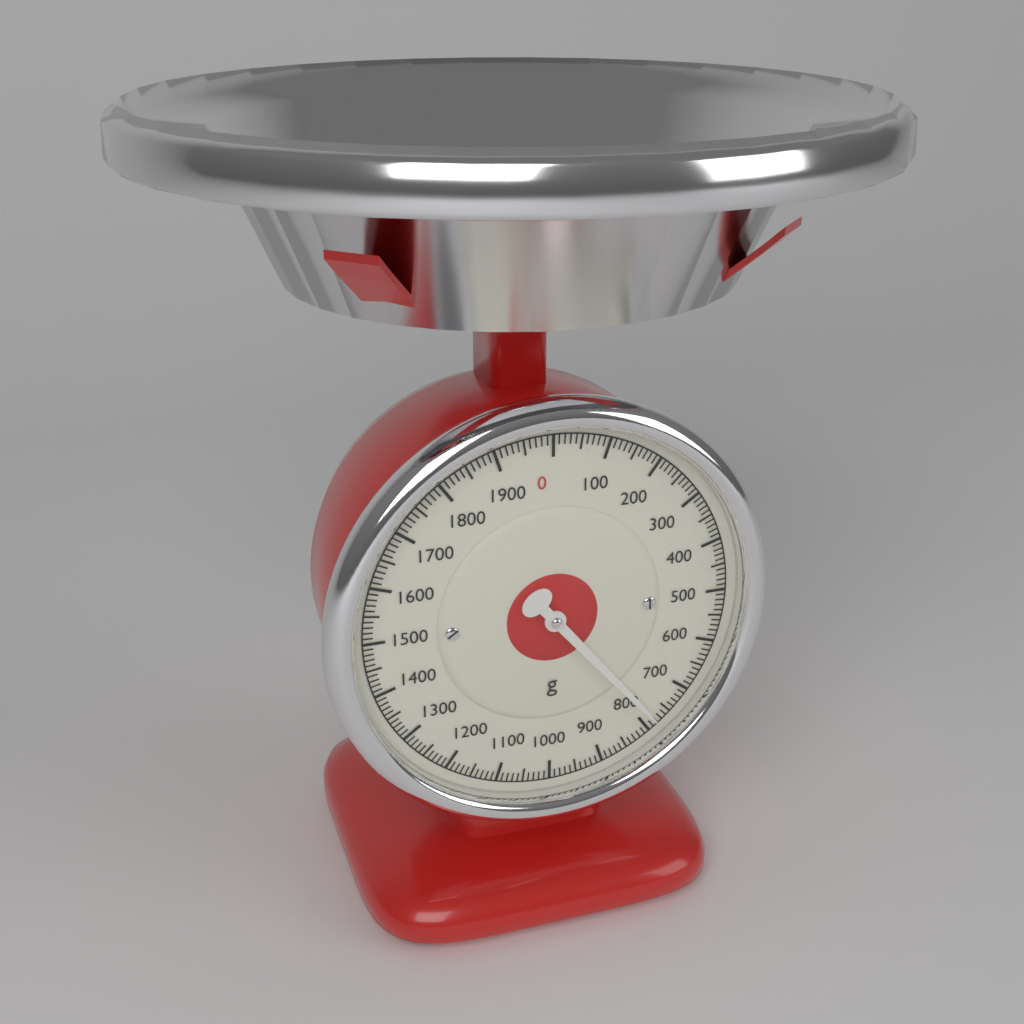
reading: 780 g
